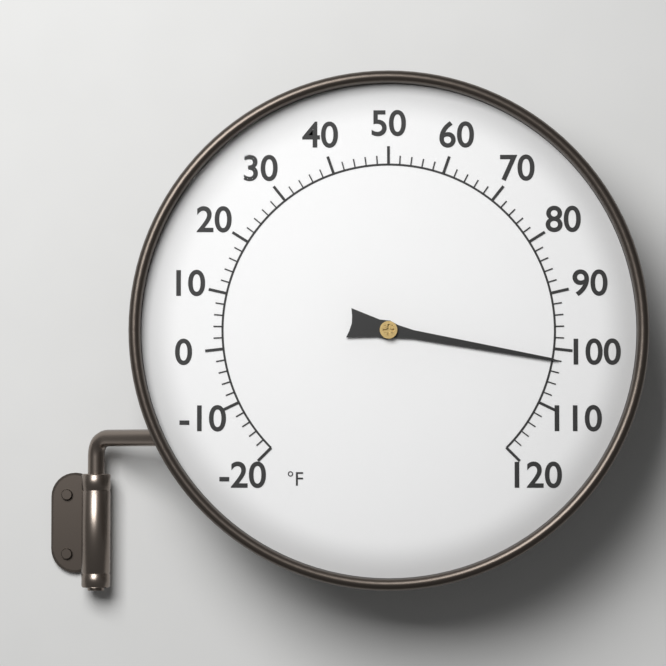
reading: 102 °F
